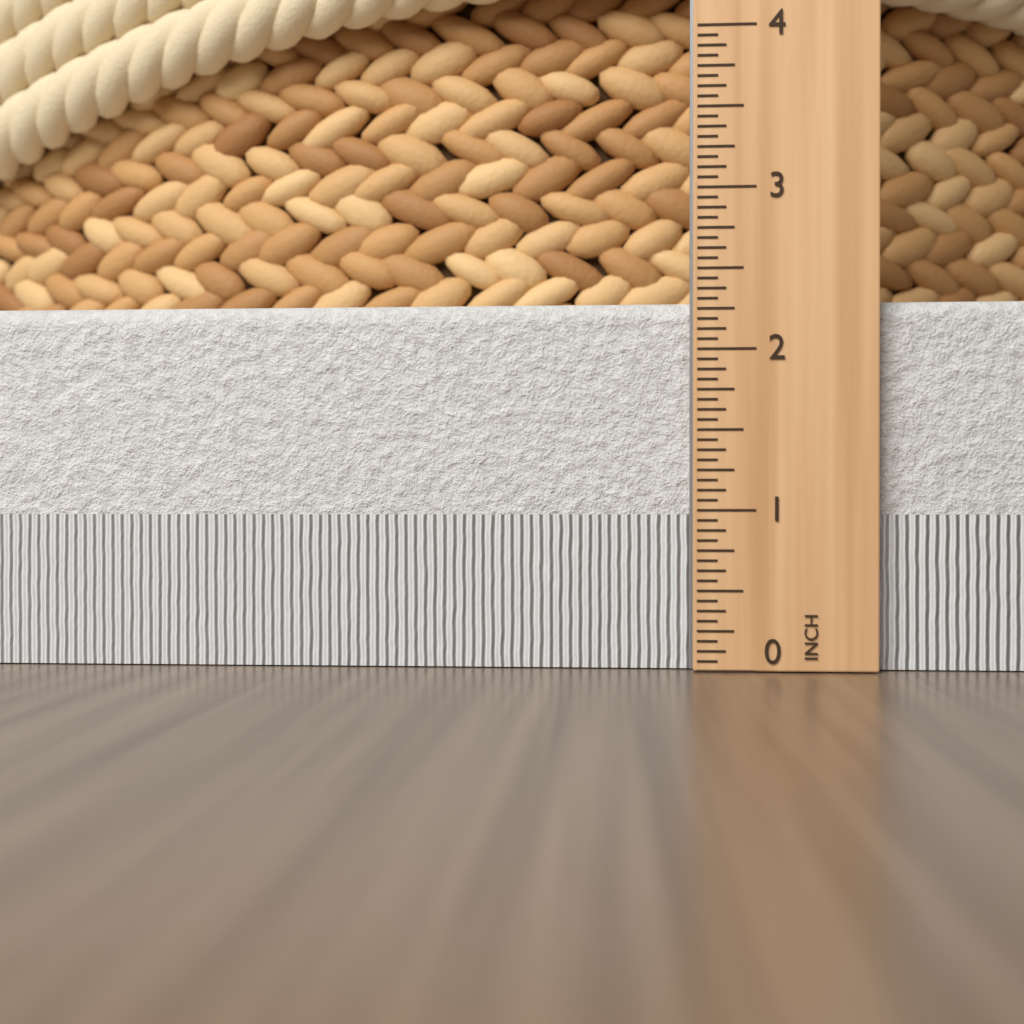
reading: 2.3125 in
